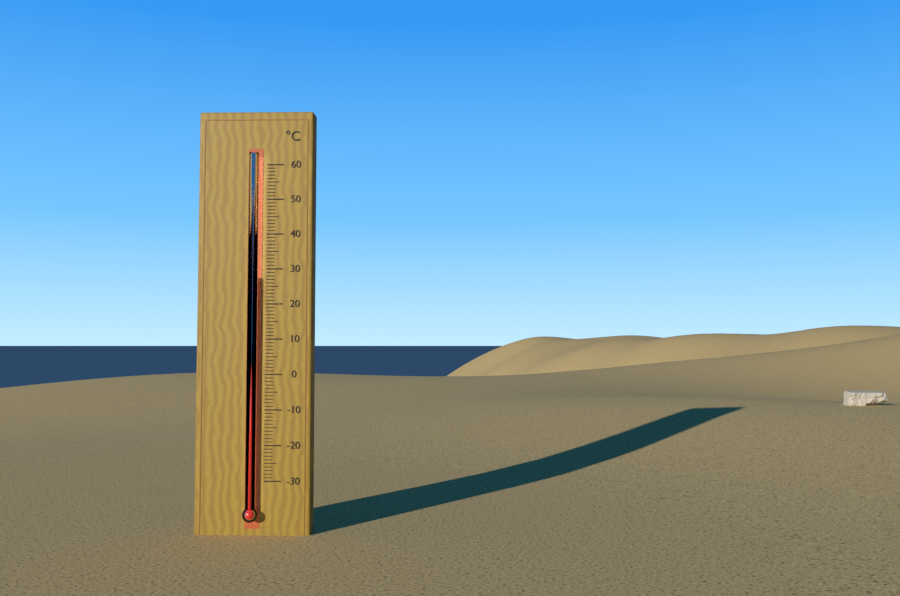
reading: 28 °C
